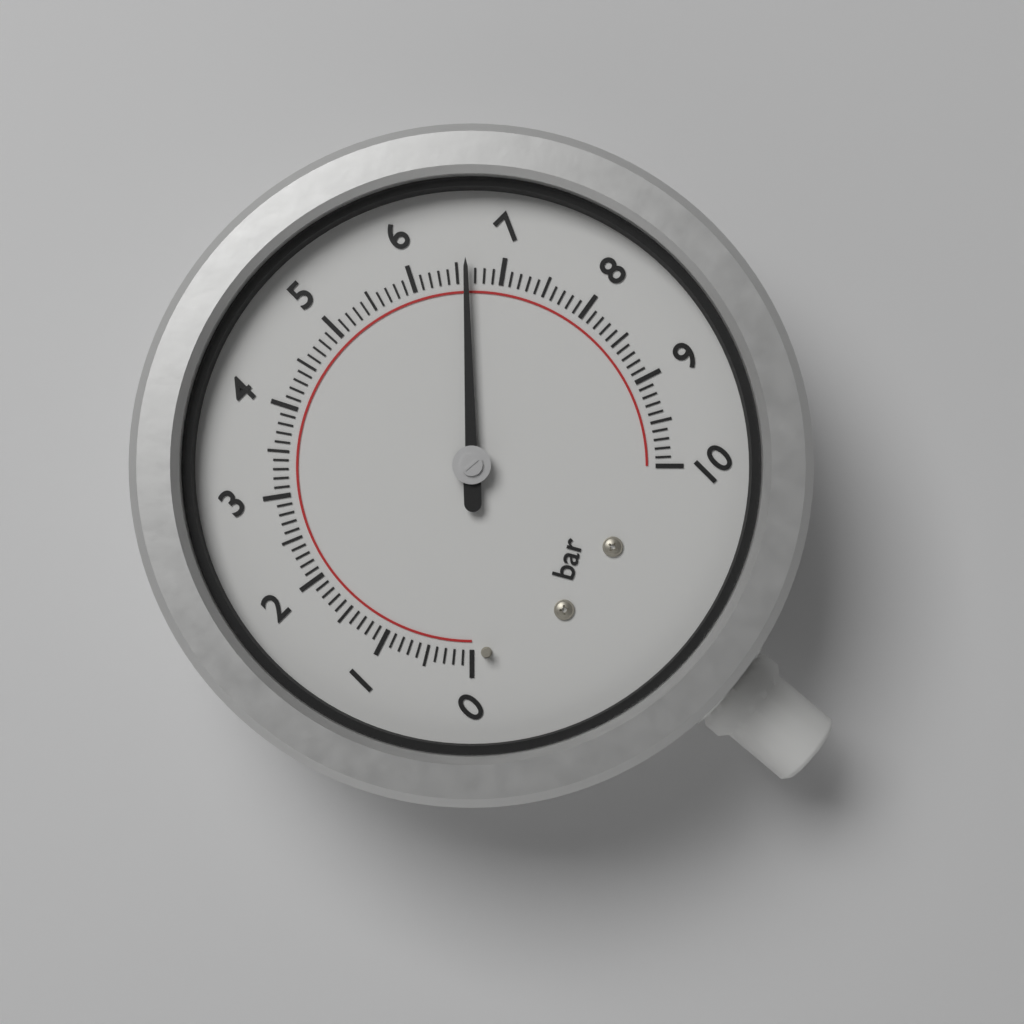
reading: 6.6 bar
